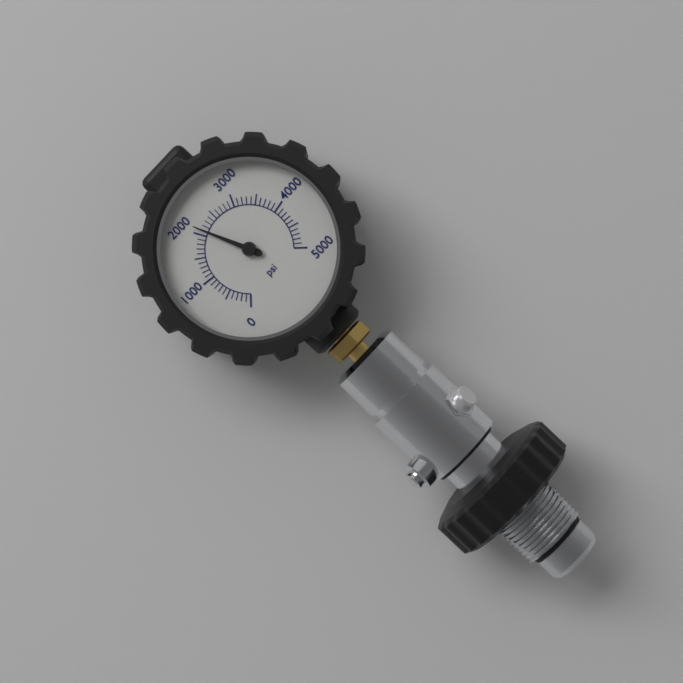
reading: 2100 psi
